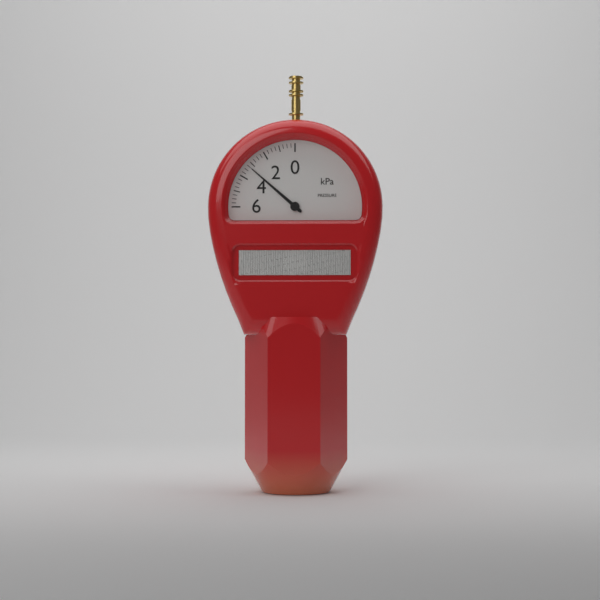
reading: 3.25 kPa
